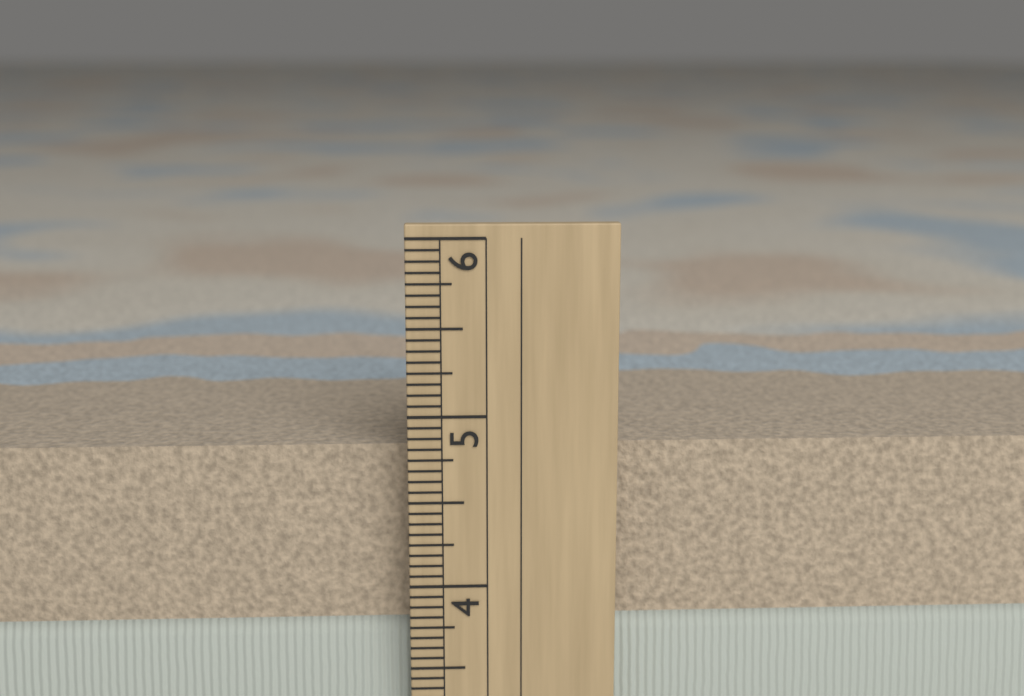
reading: 4.8125 in
